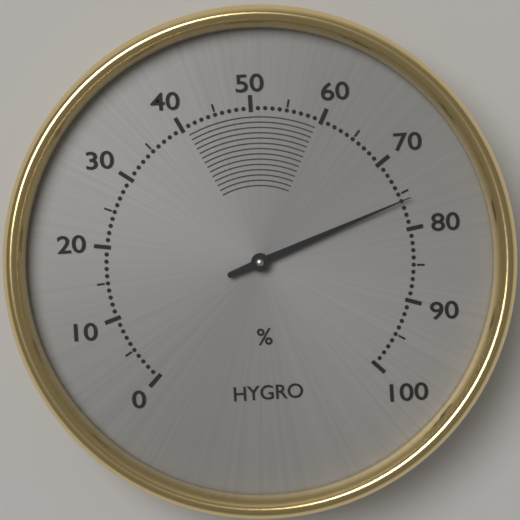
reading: 76 %
